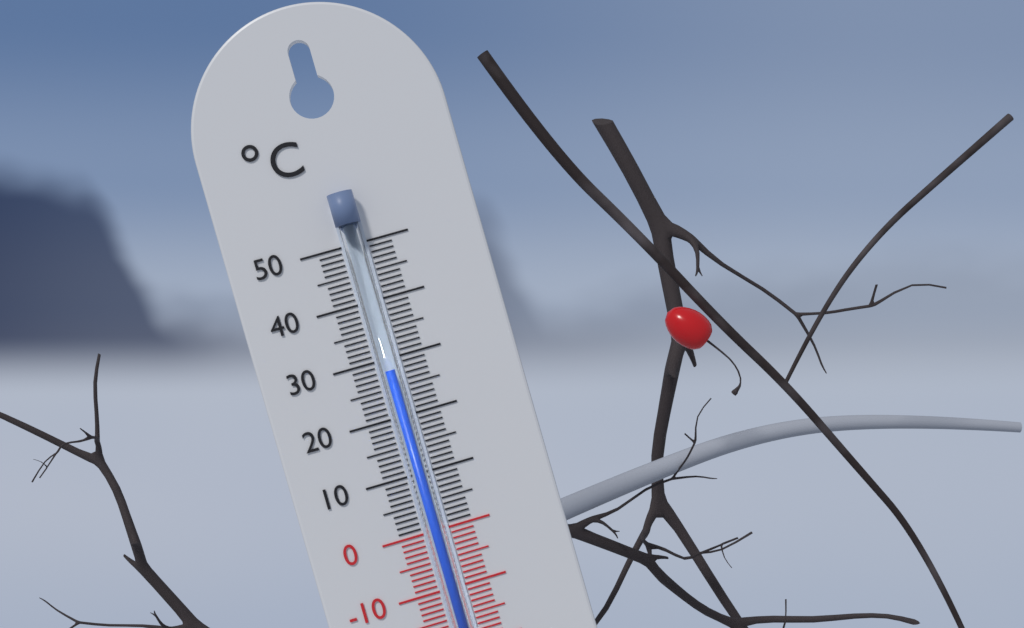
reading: 28 °C
